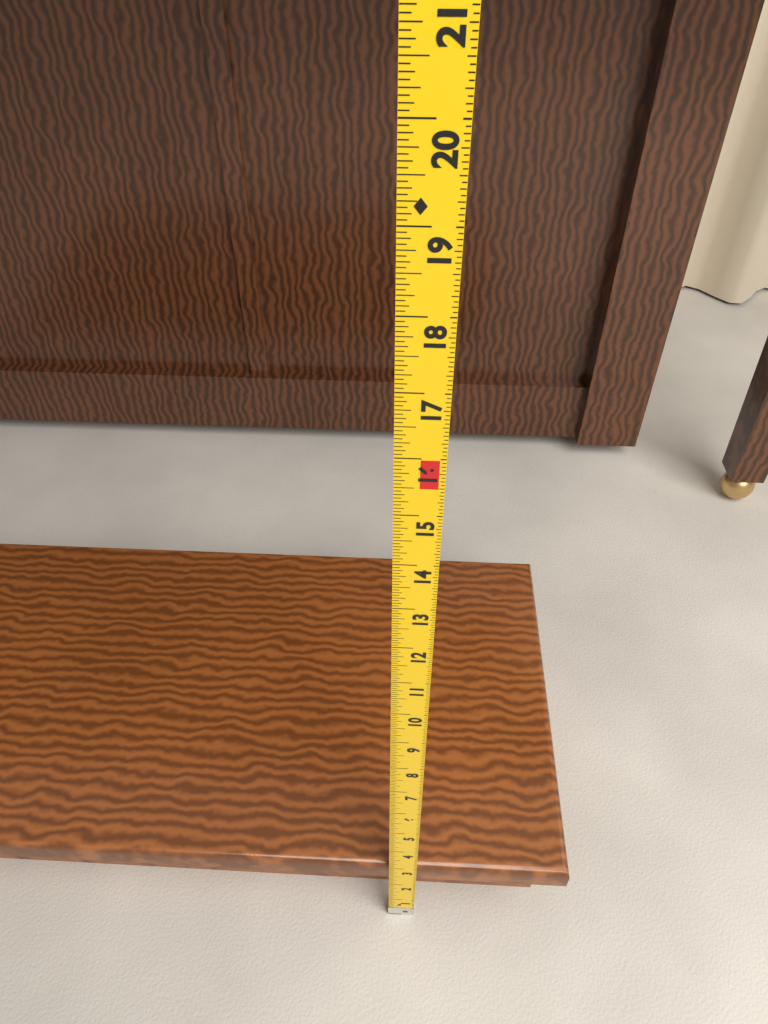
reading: 3.0625 in
